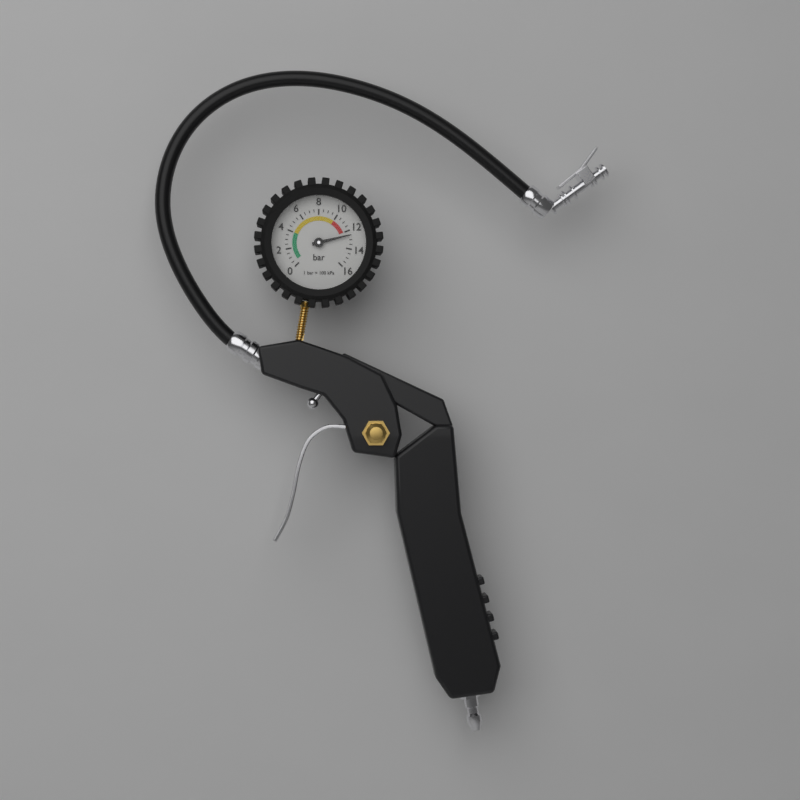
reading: 12.5 bar
